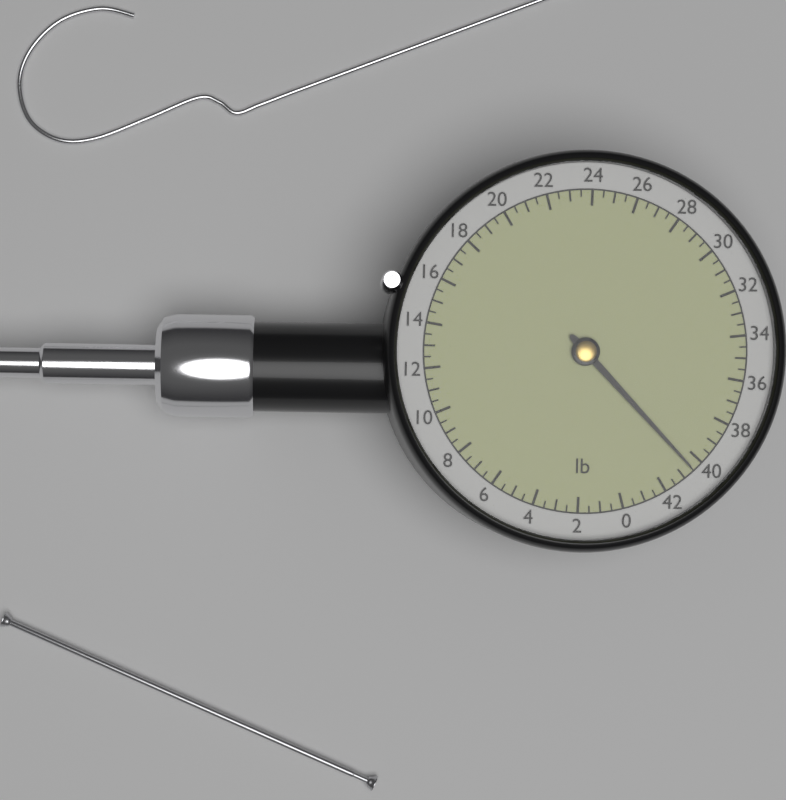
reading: 40.5 lb
